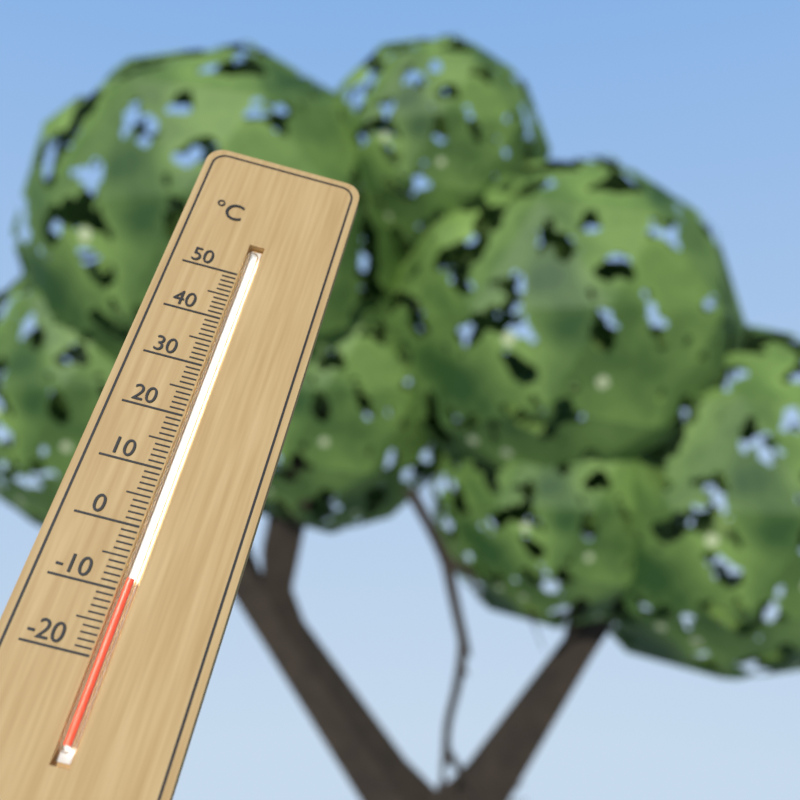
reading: -8 °C
